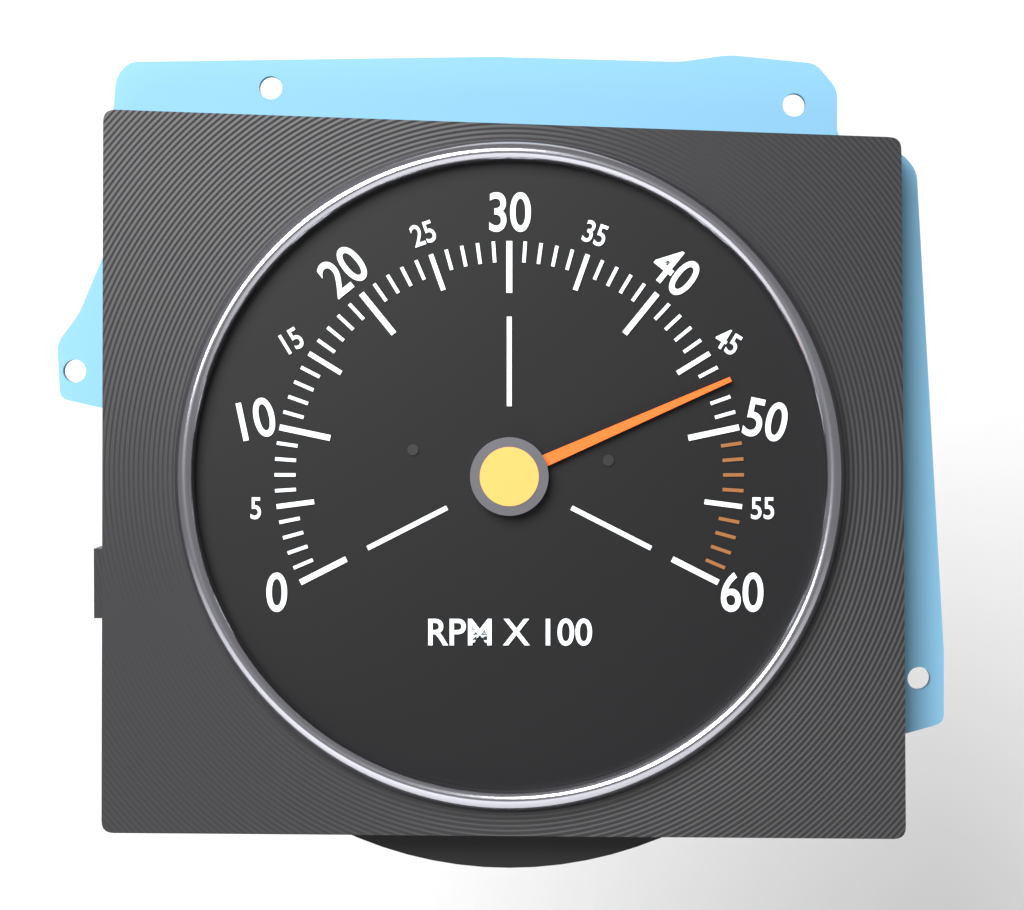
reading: 4700 RPM
